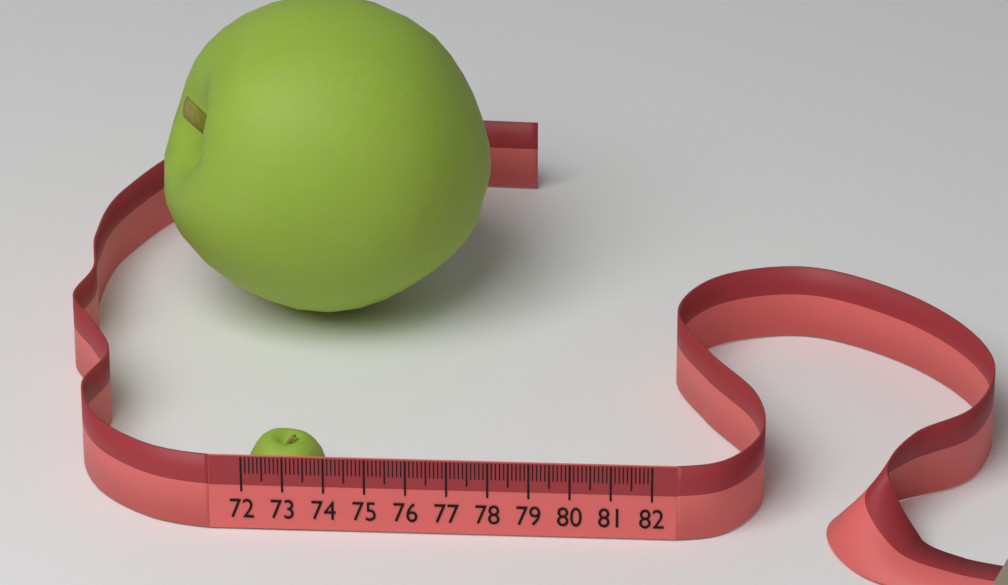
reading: 74.0 (no unit)
